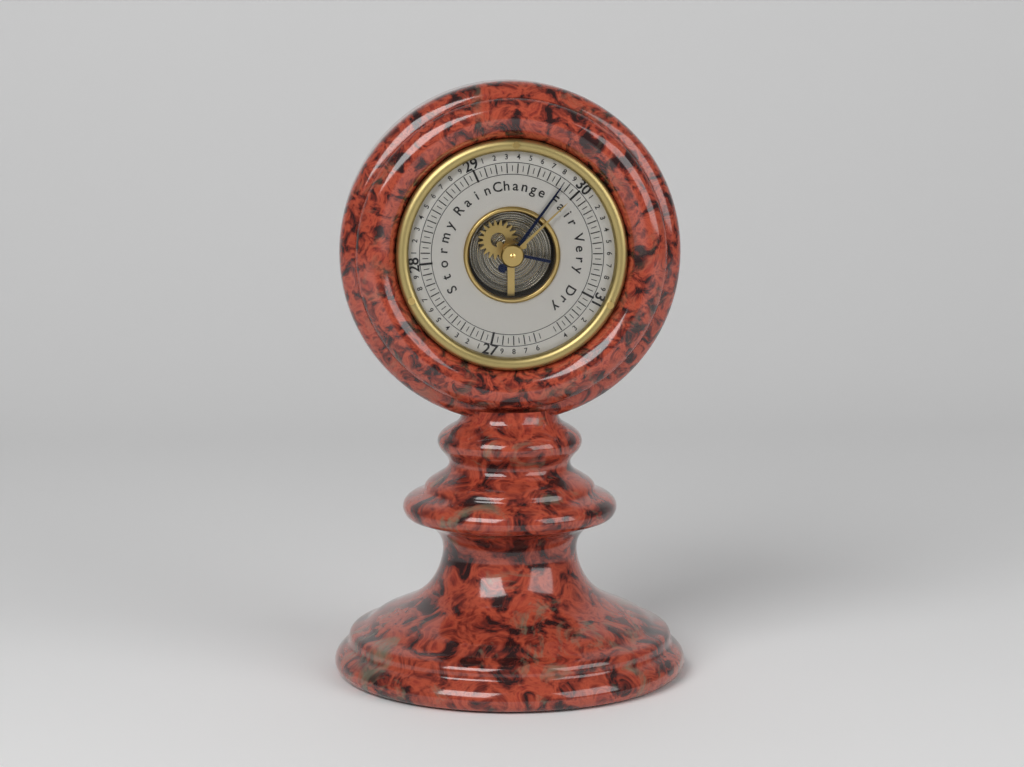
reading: 29.85 (no unit)
